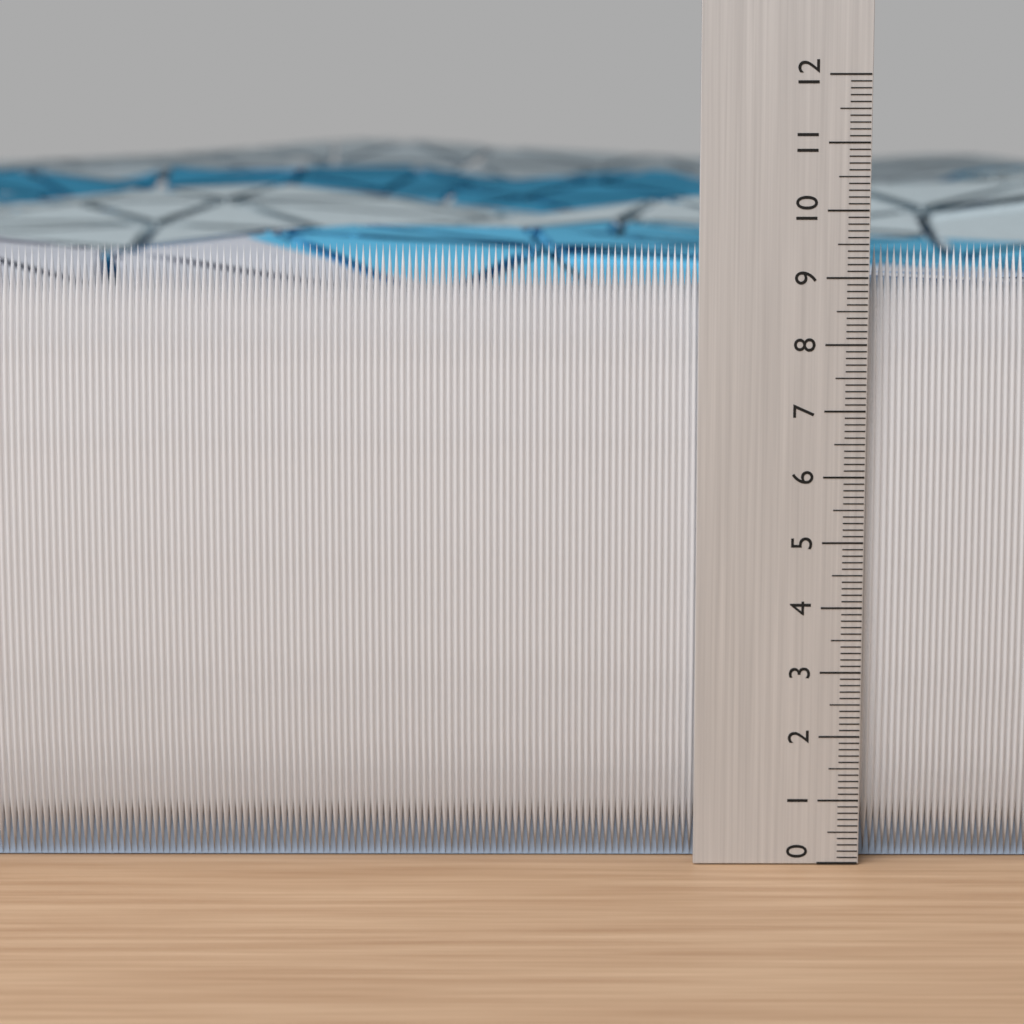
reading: 9.5 (no unit)
